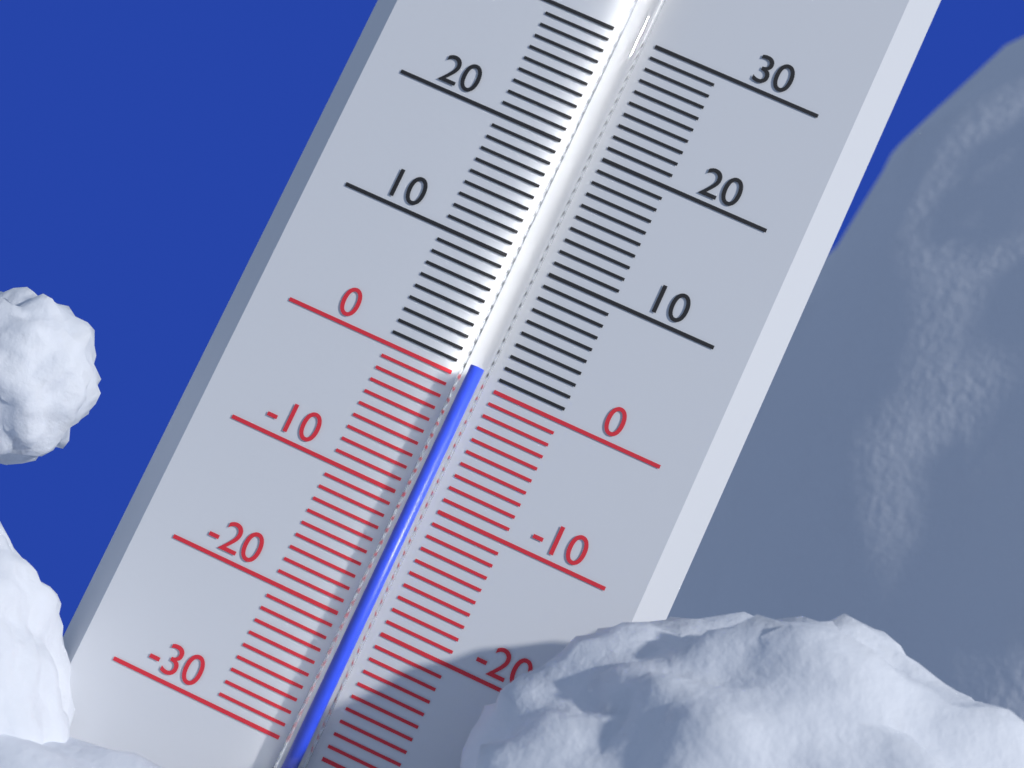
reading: 1 (no unit)
